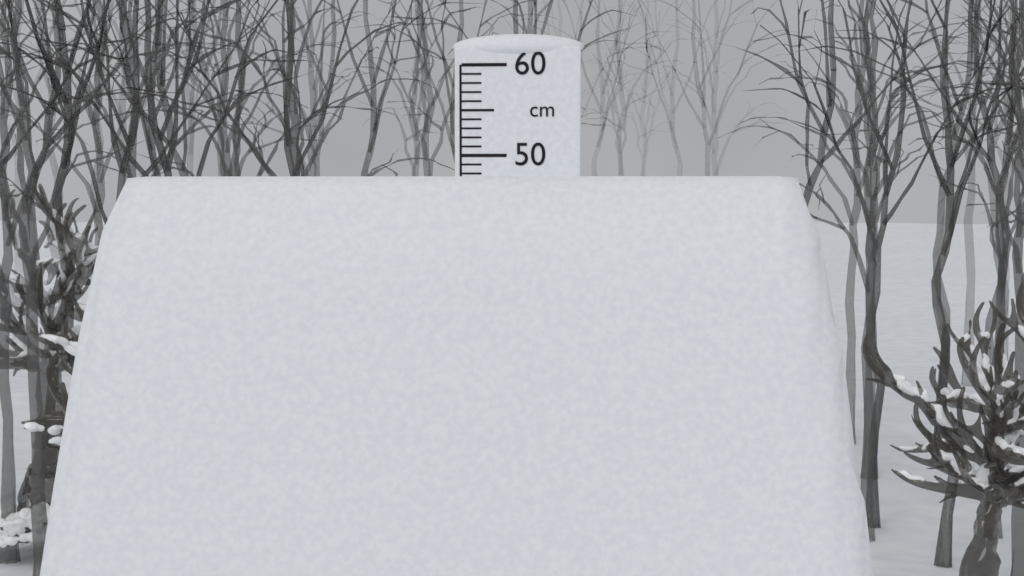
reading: 47 cm
